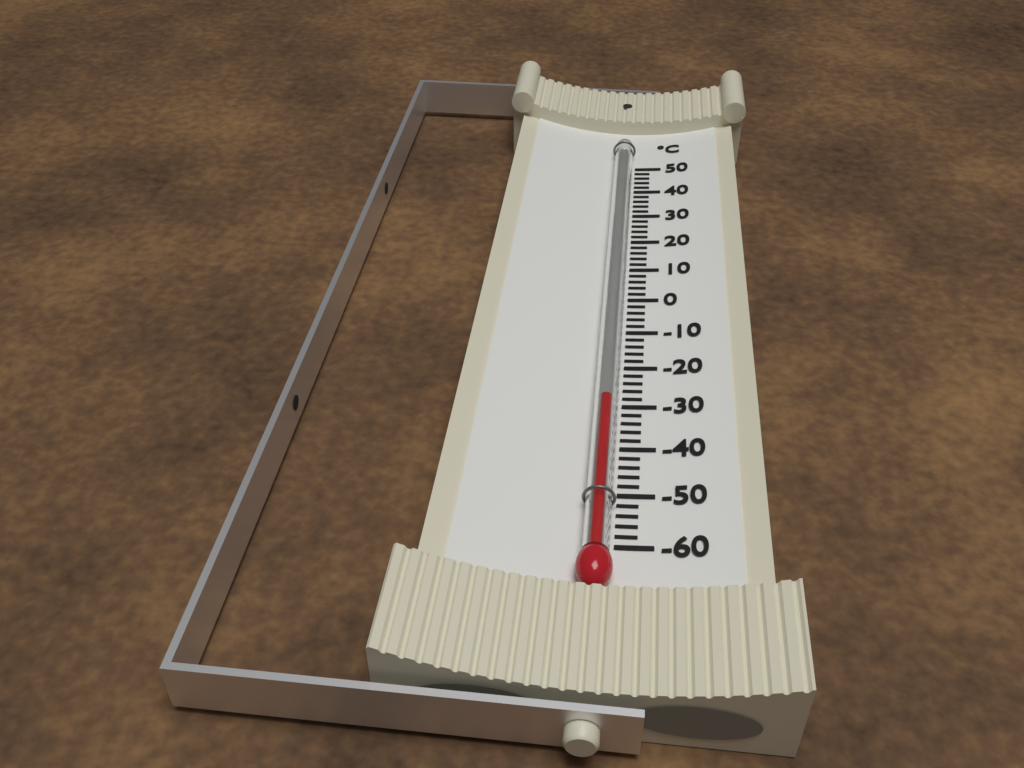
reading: -30 °C
